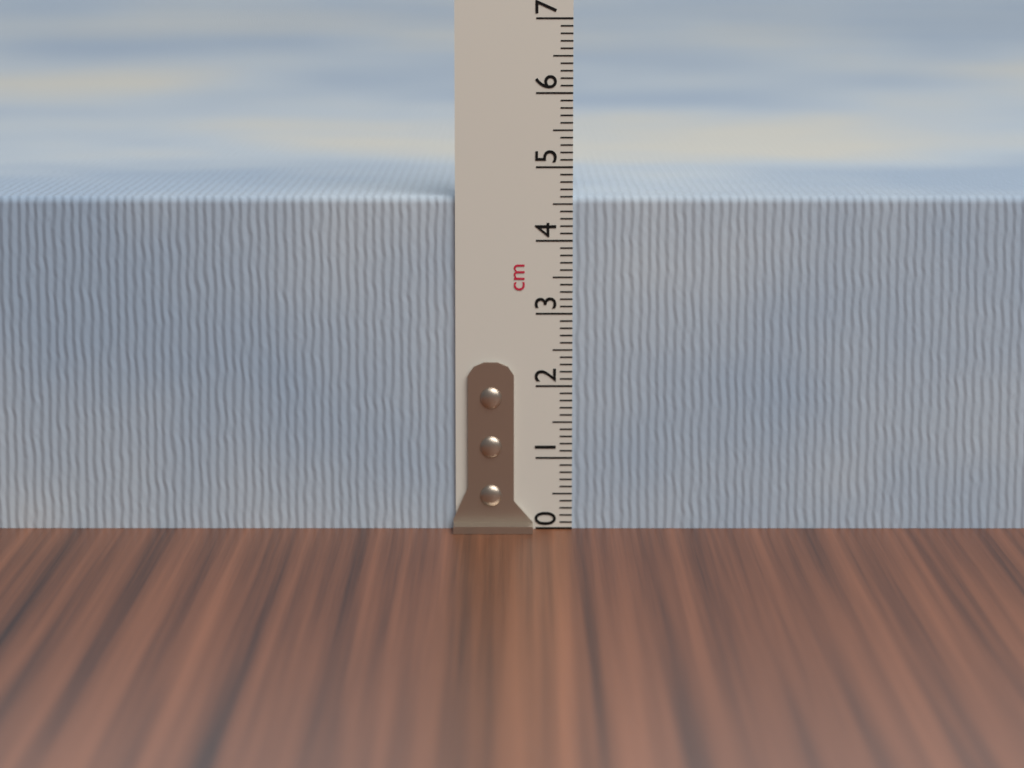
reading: 4.6 cm
